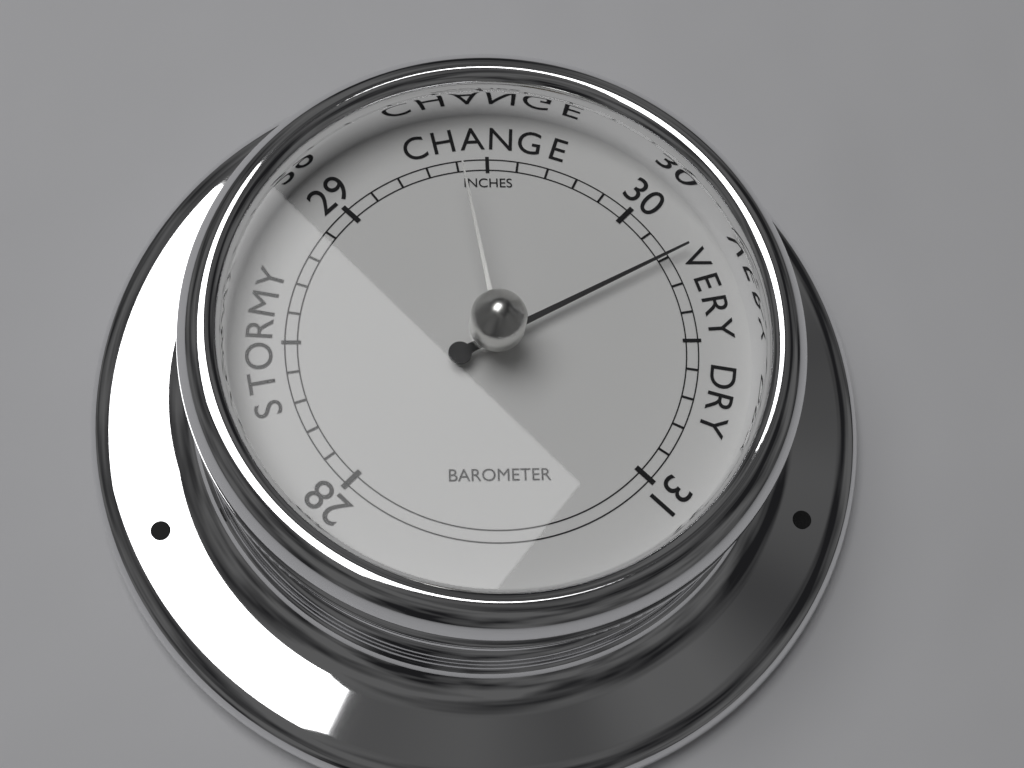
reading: 30.2 inHg
